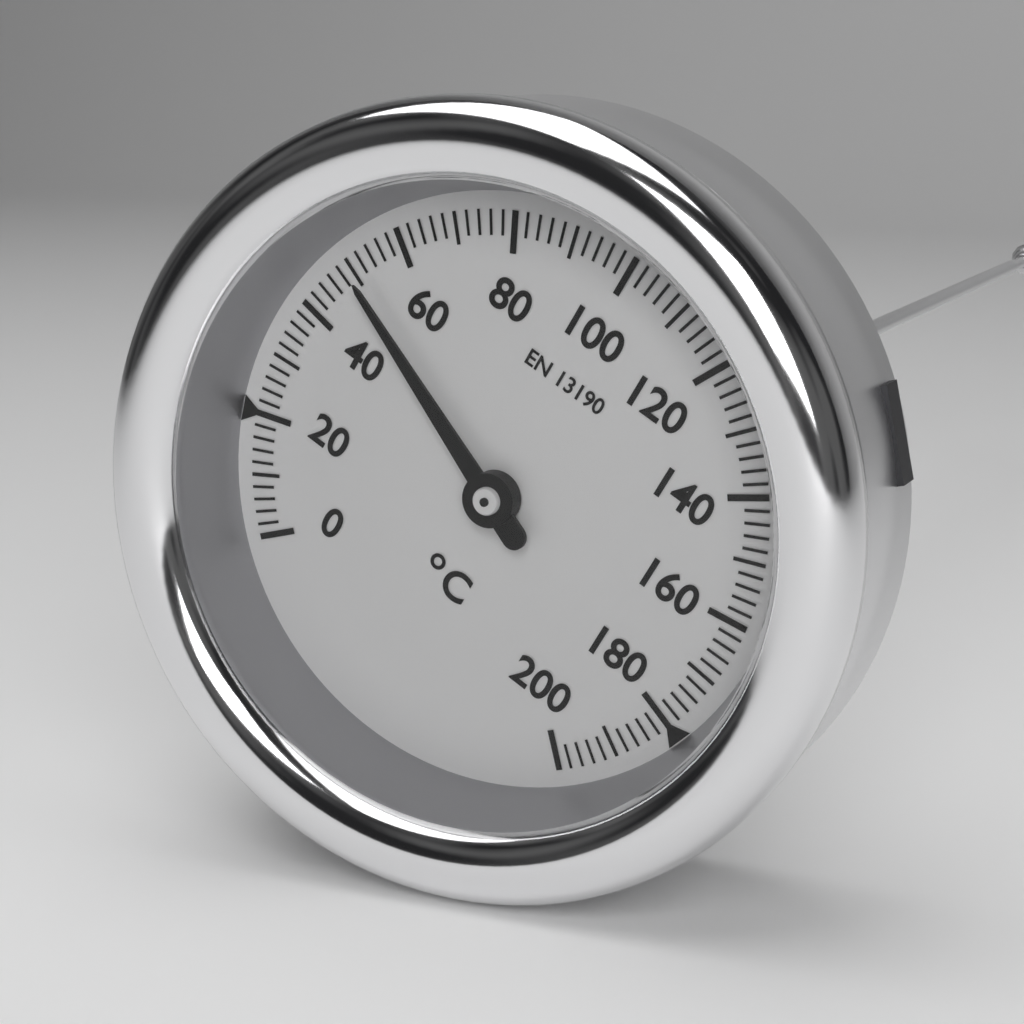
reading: 50 °C
